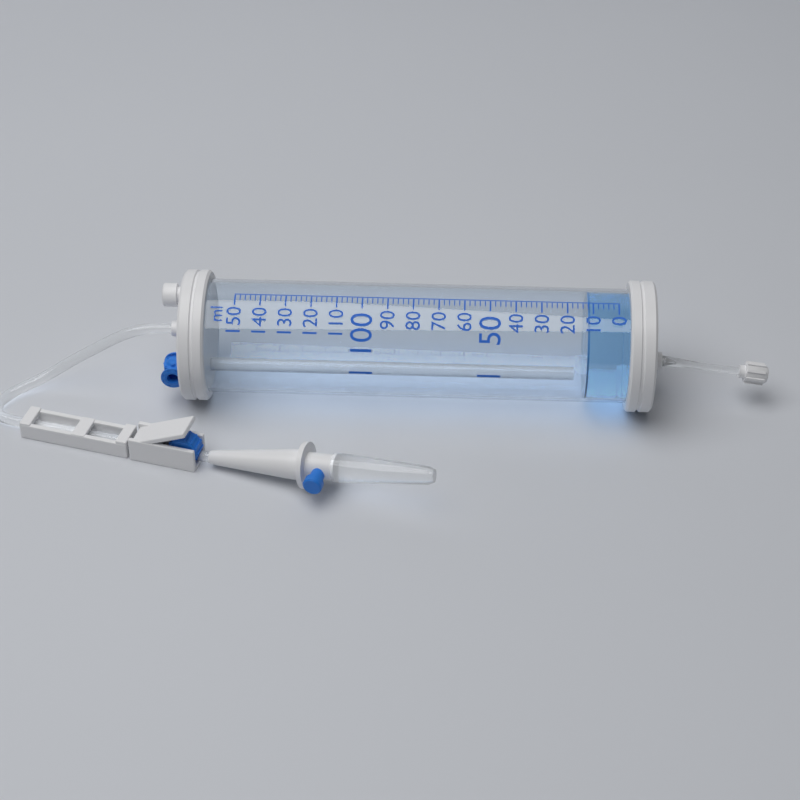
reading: 12 ml
